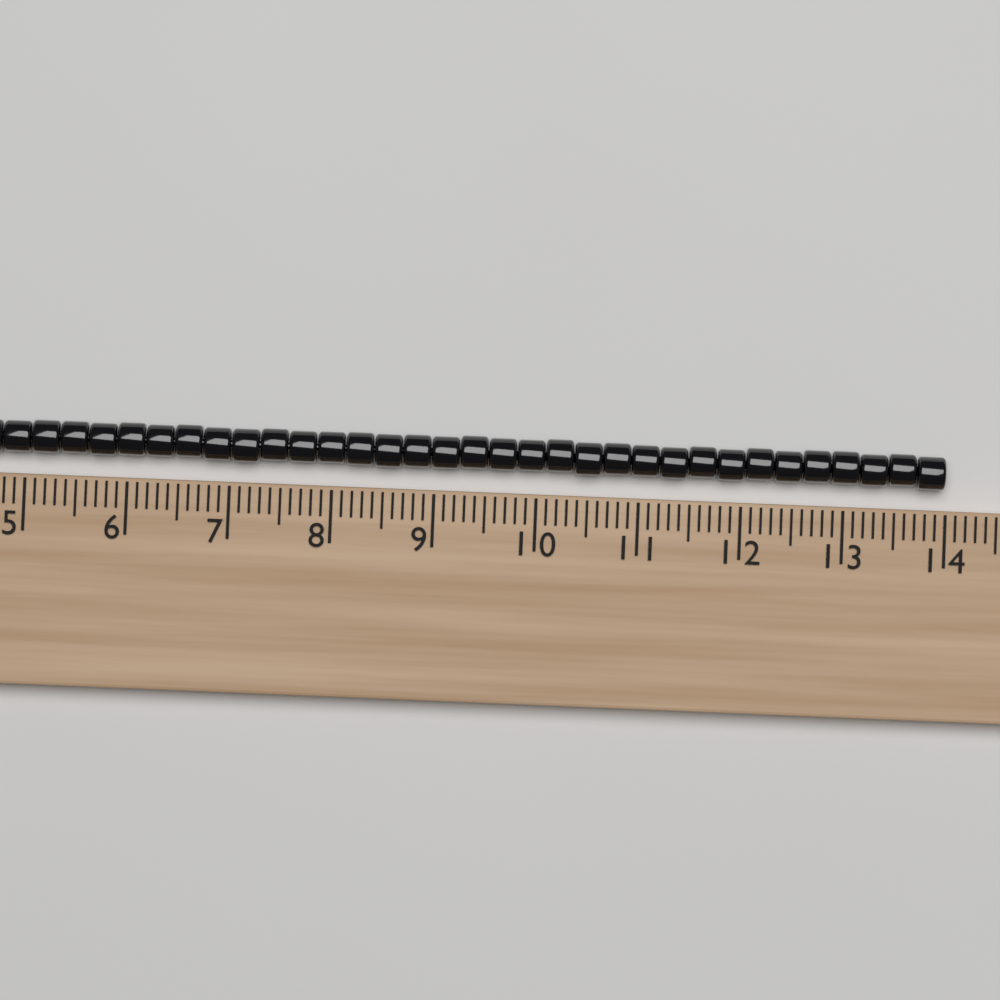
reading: 14.0 (no unit)
